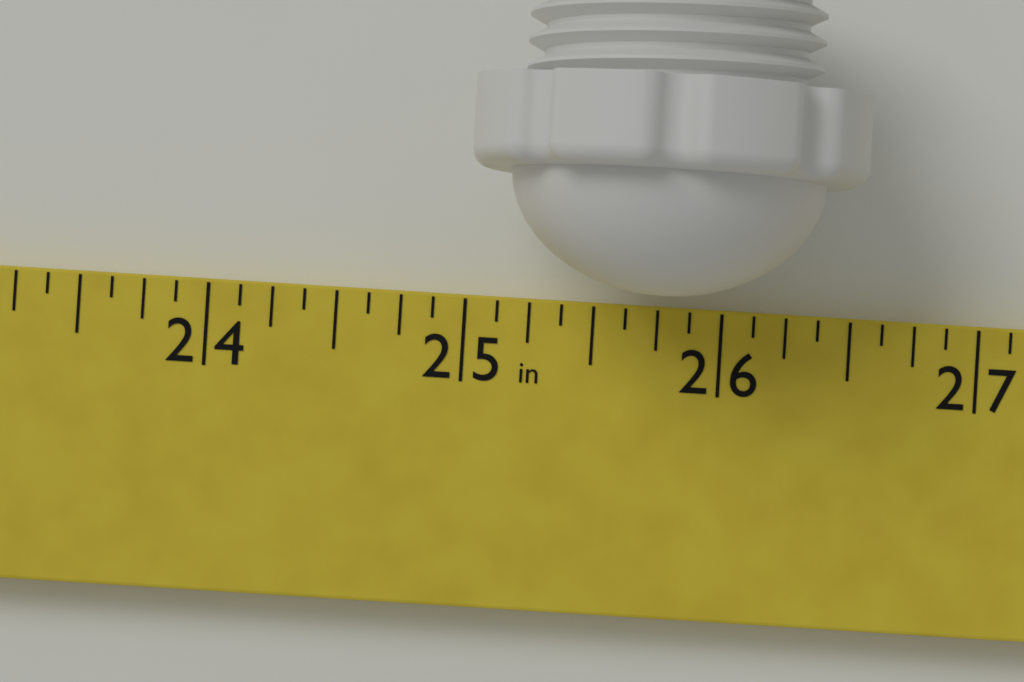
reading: 26.500 in
